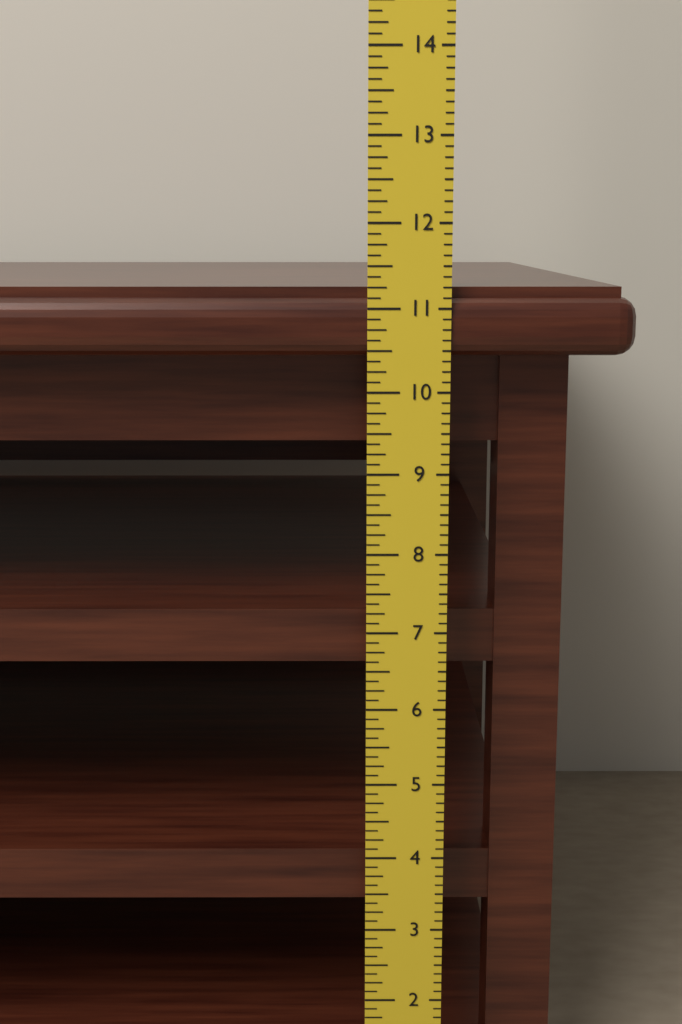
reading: 11.250 in
